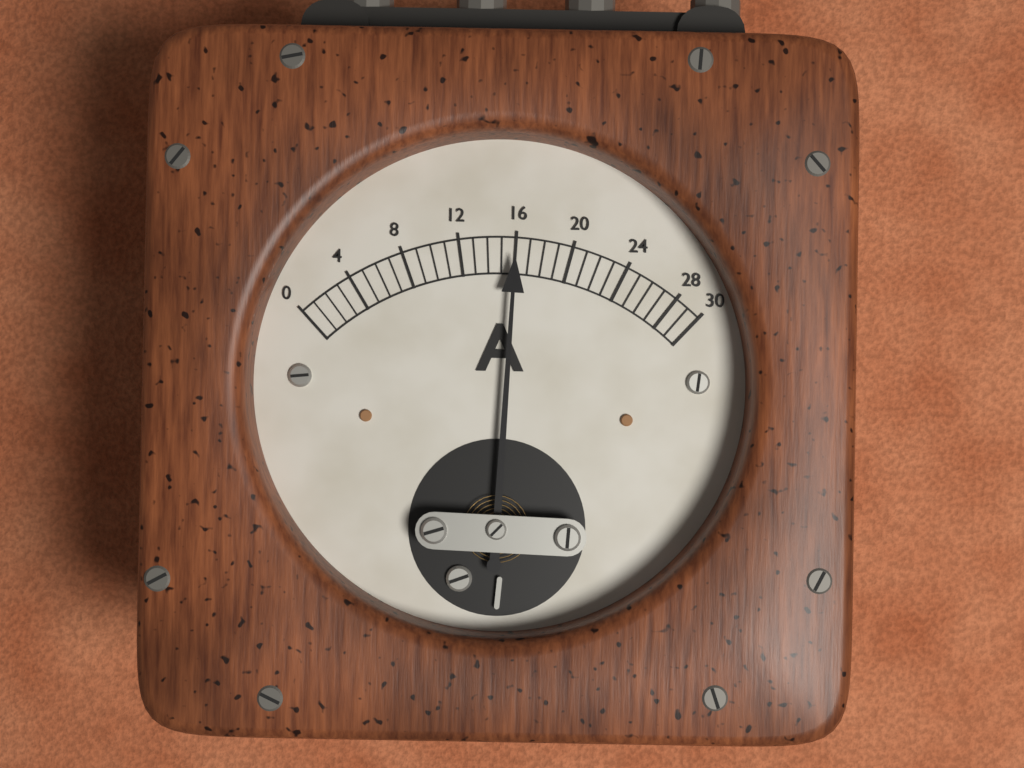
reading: 16 A
